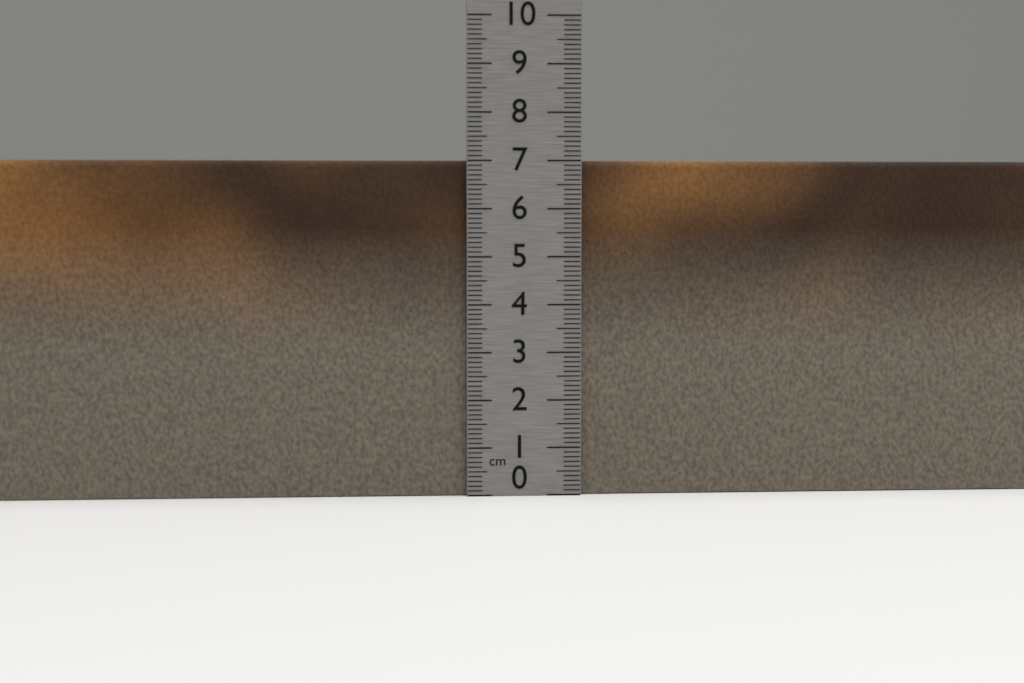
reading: 7.0 cm
